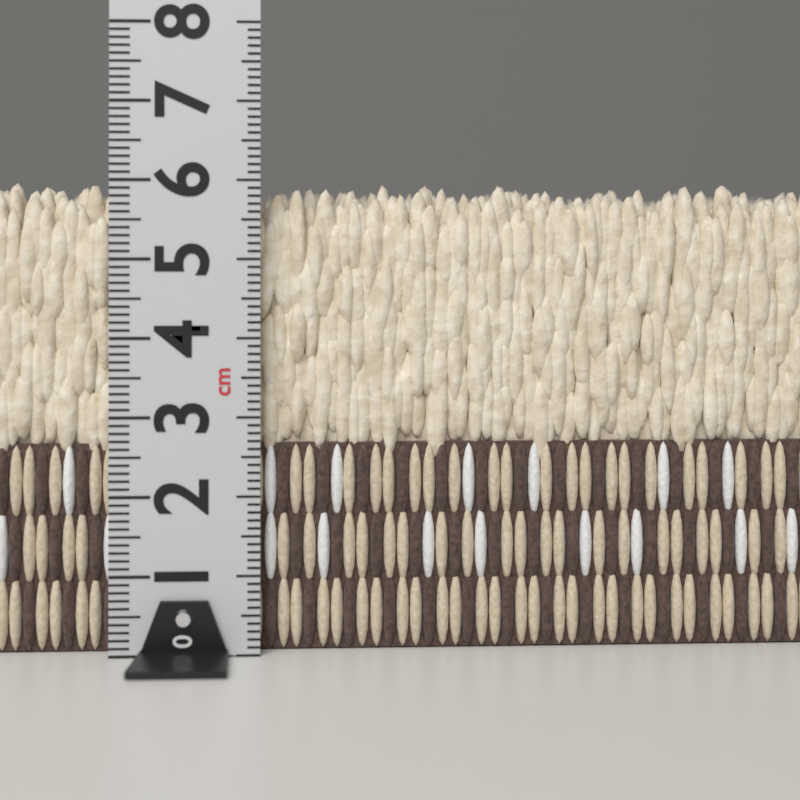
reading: 6.0 cm
